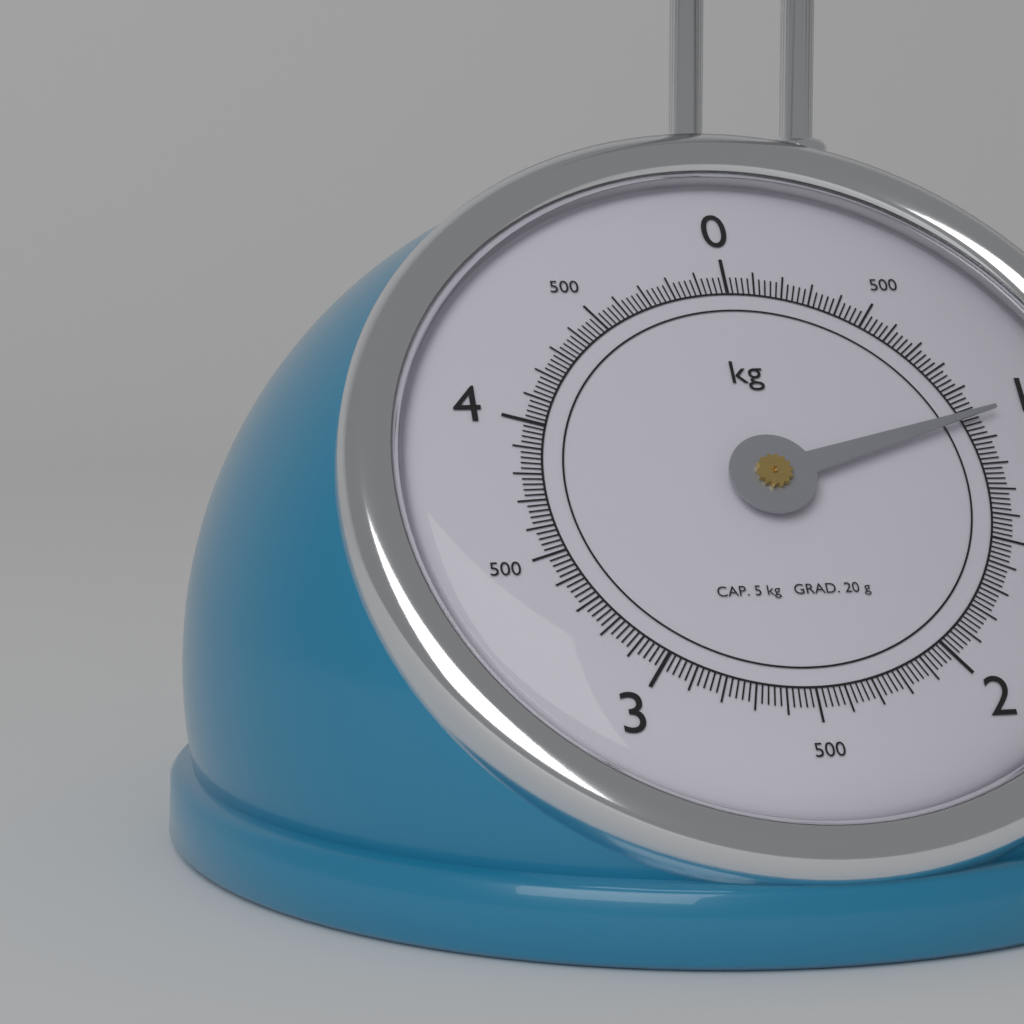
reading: 1.02 kg
